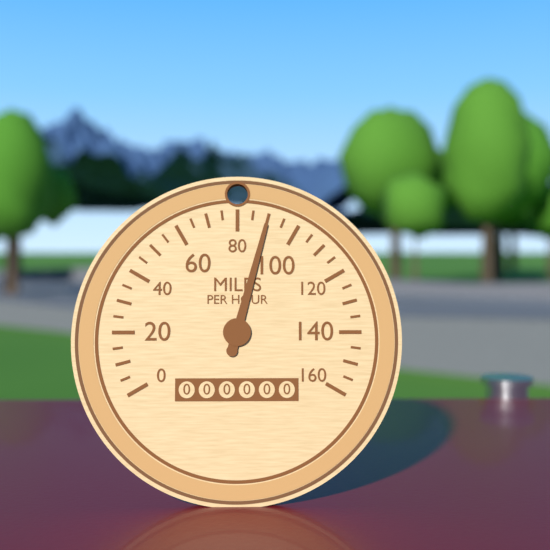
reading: 90 mph
